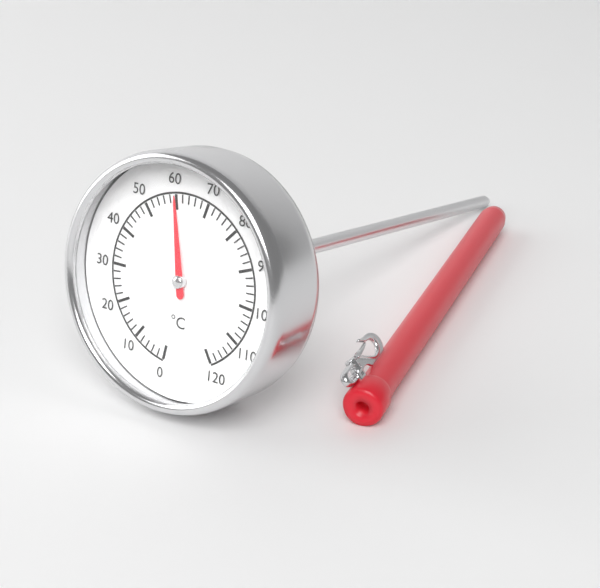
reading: 60 °C
